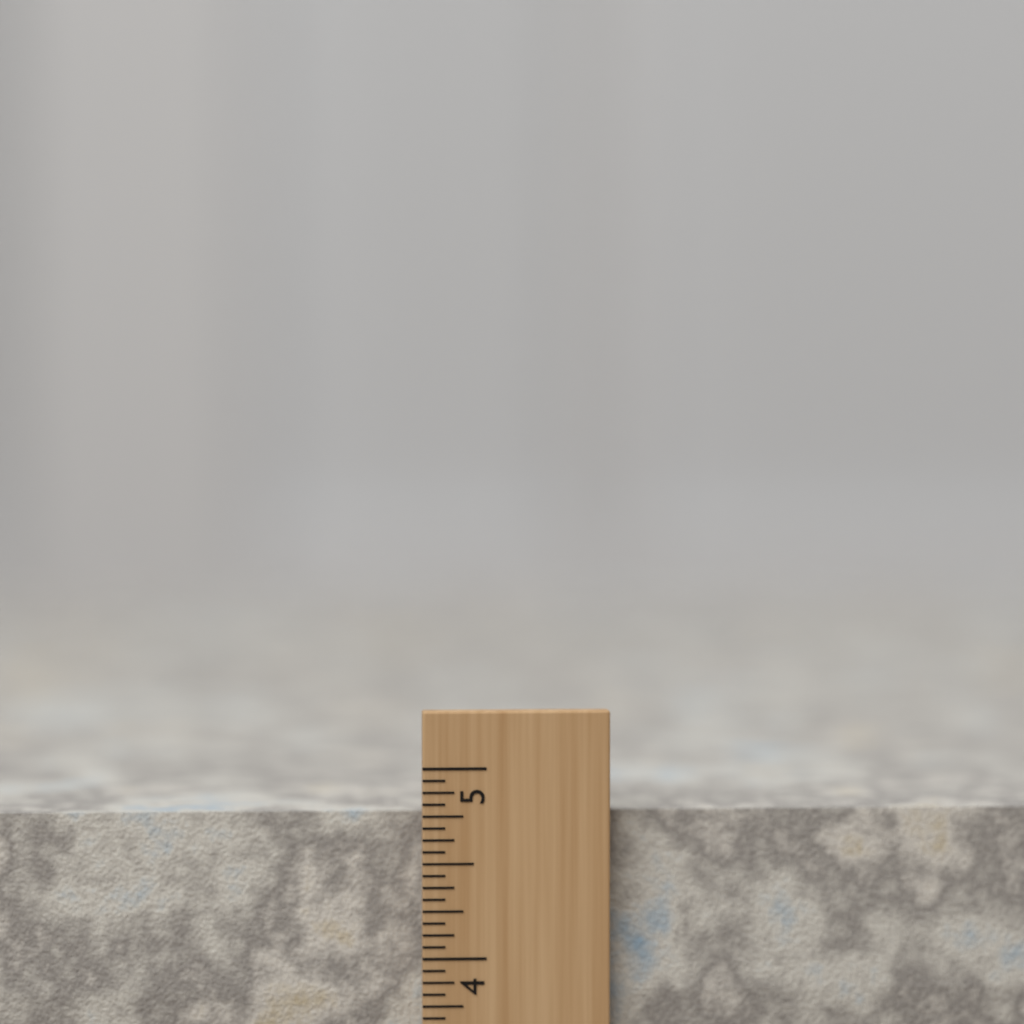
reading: 4.7500 inch
